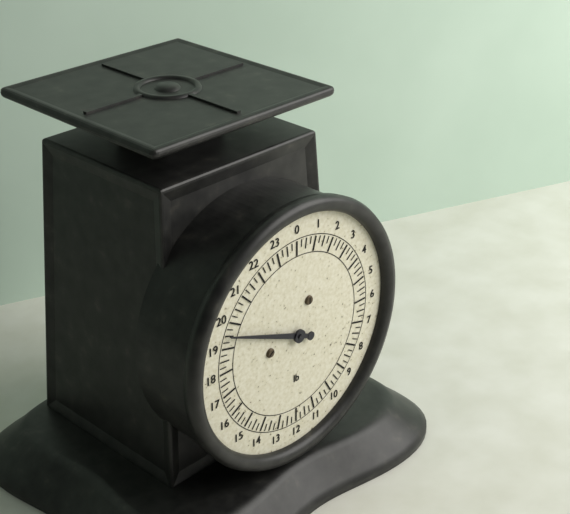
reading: 19.50 lb
